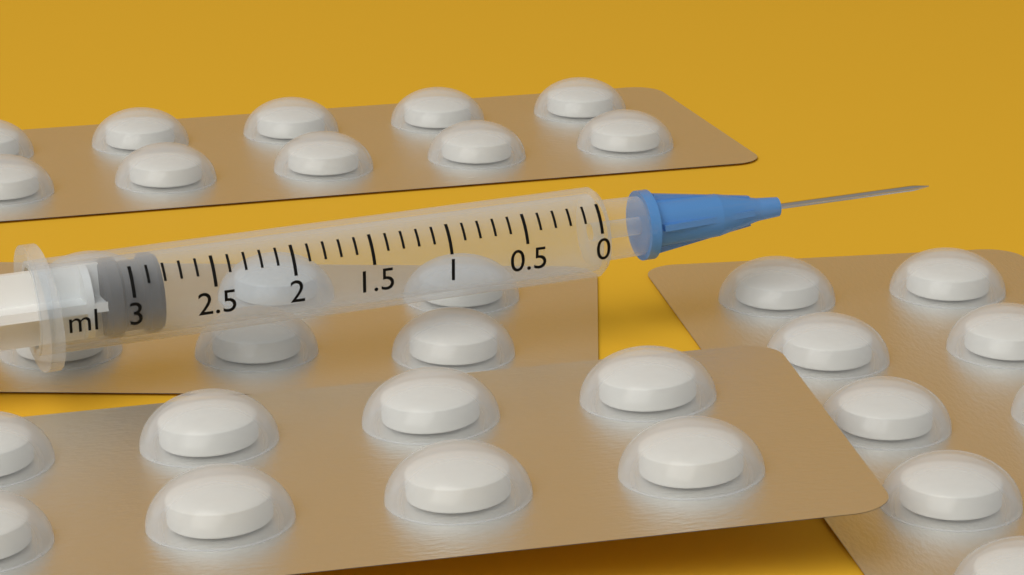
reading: 2.8 ml
